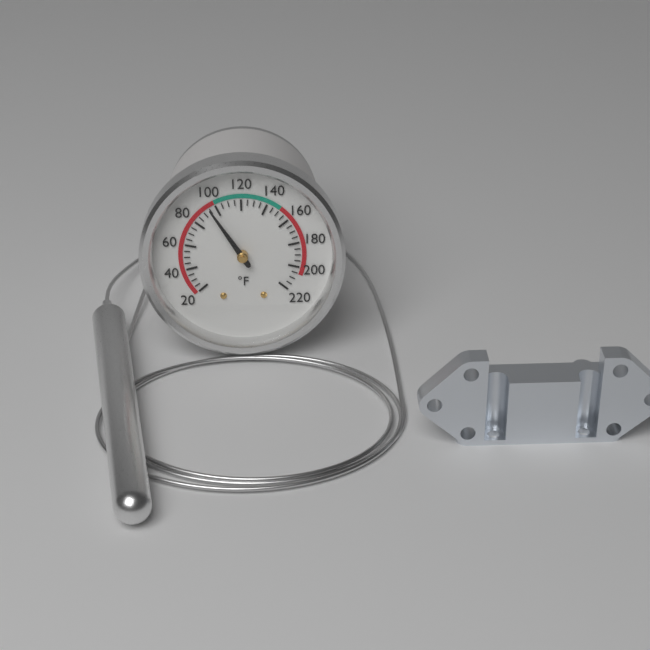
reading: 95 °F
